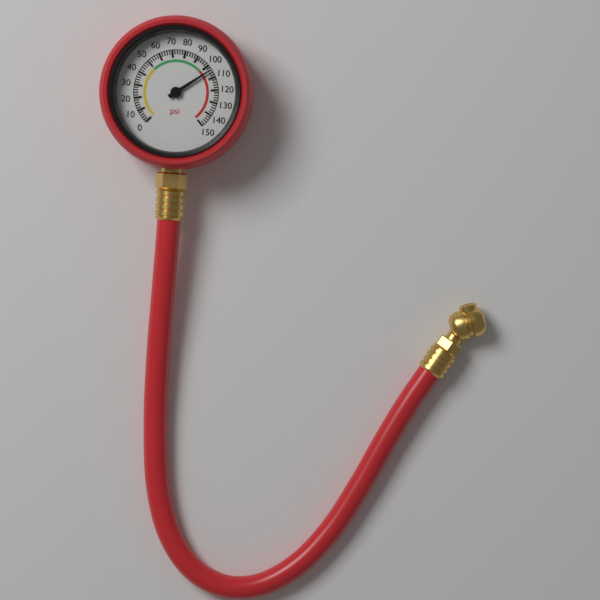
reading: 104 psi
